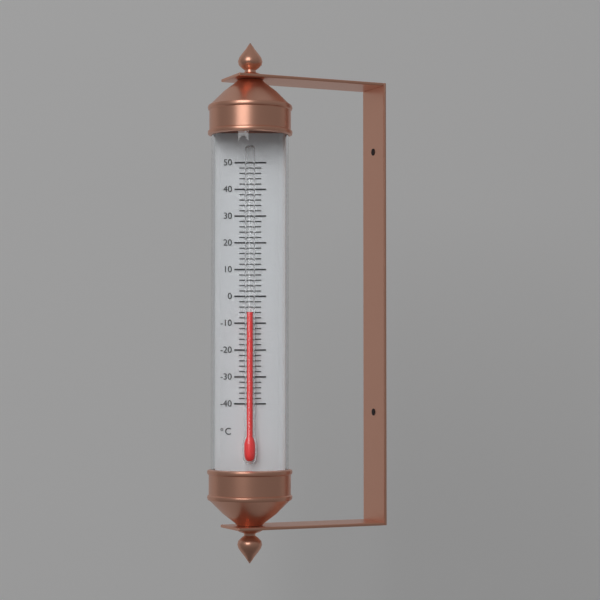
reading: -6 °C
